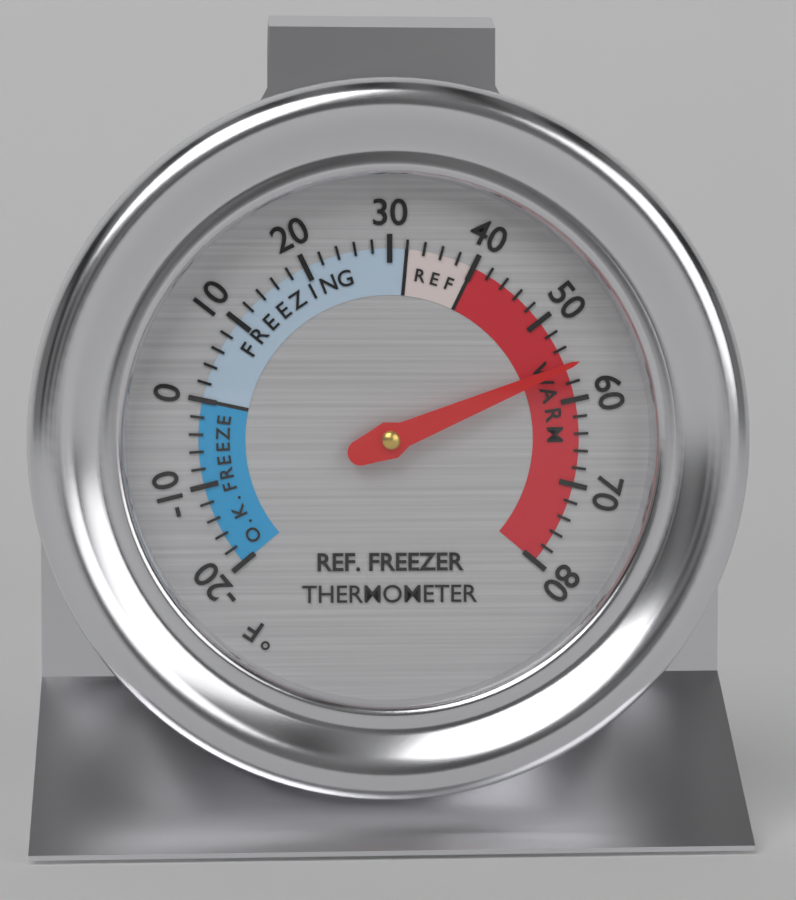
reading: 56 °F
